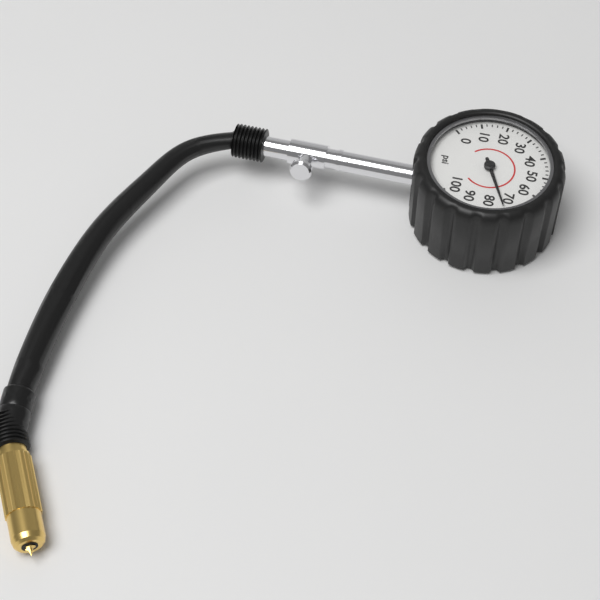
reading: 74 psi
